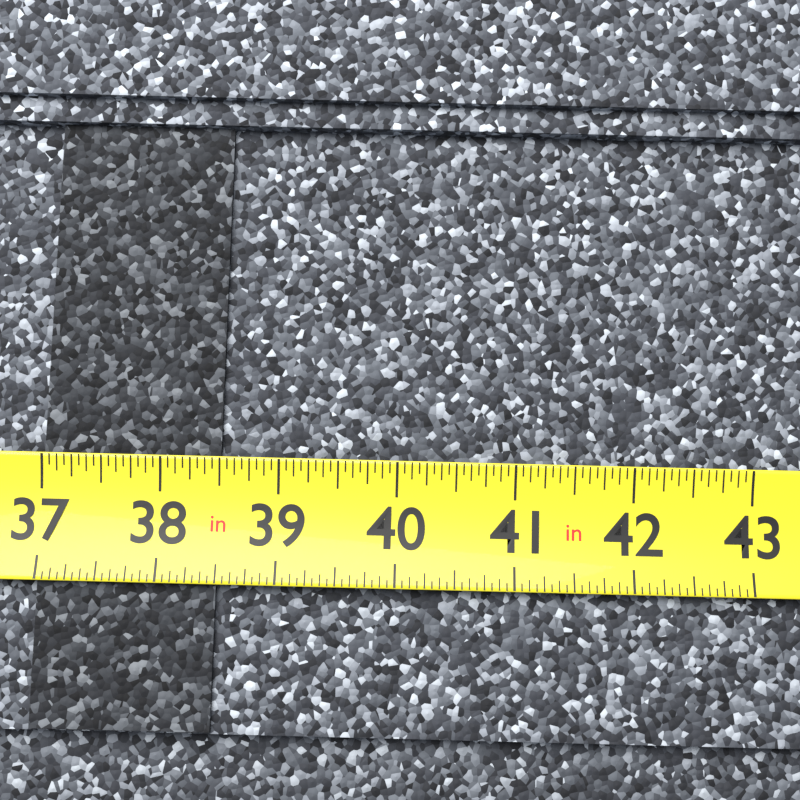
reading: 38.5000 in
